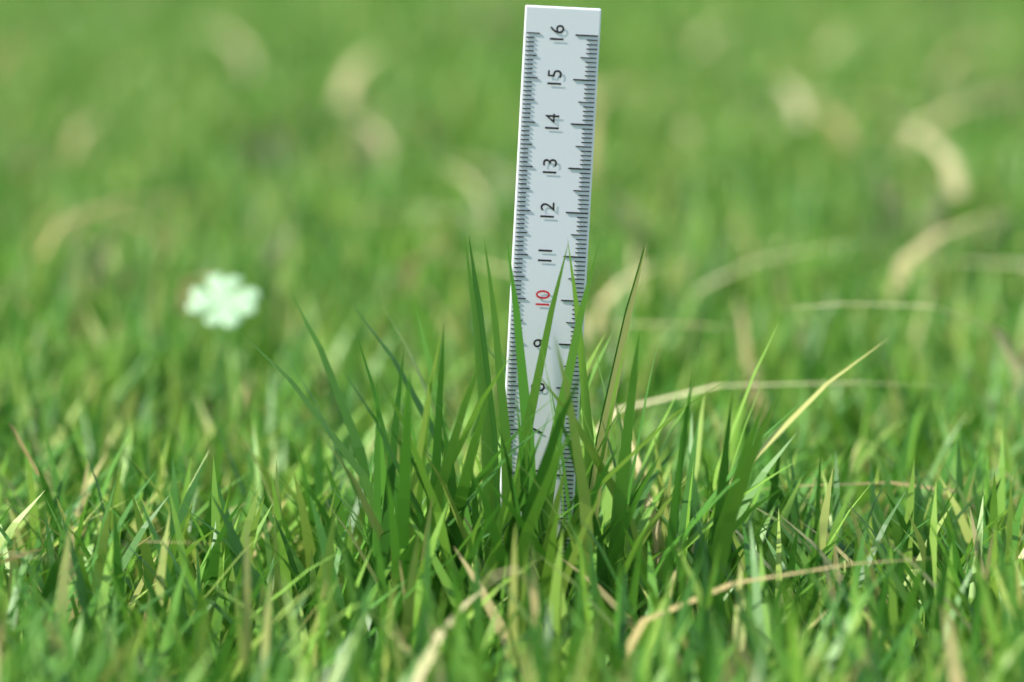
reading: 11.5 (no unit)
